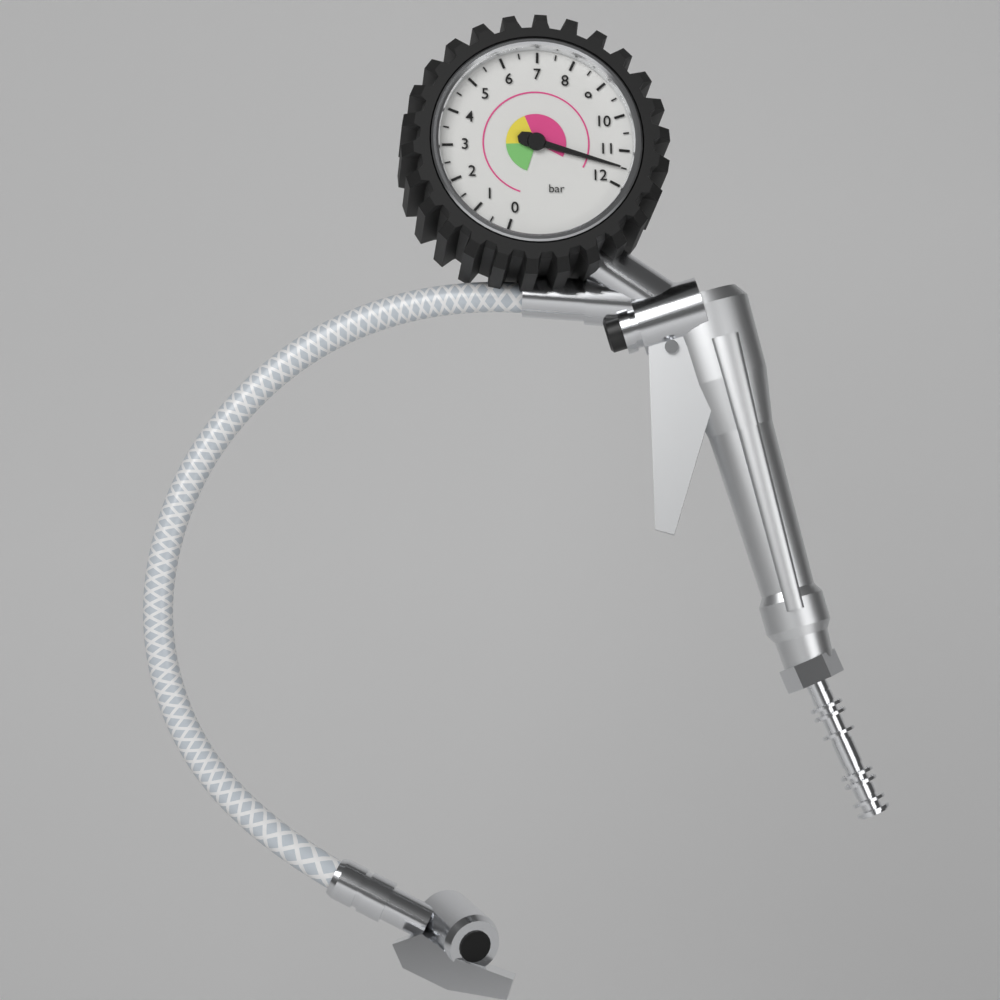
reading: 11.5 bar
